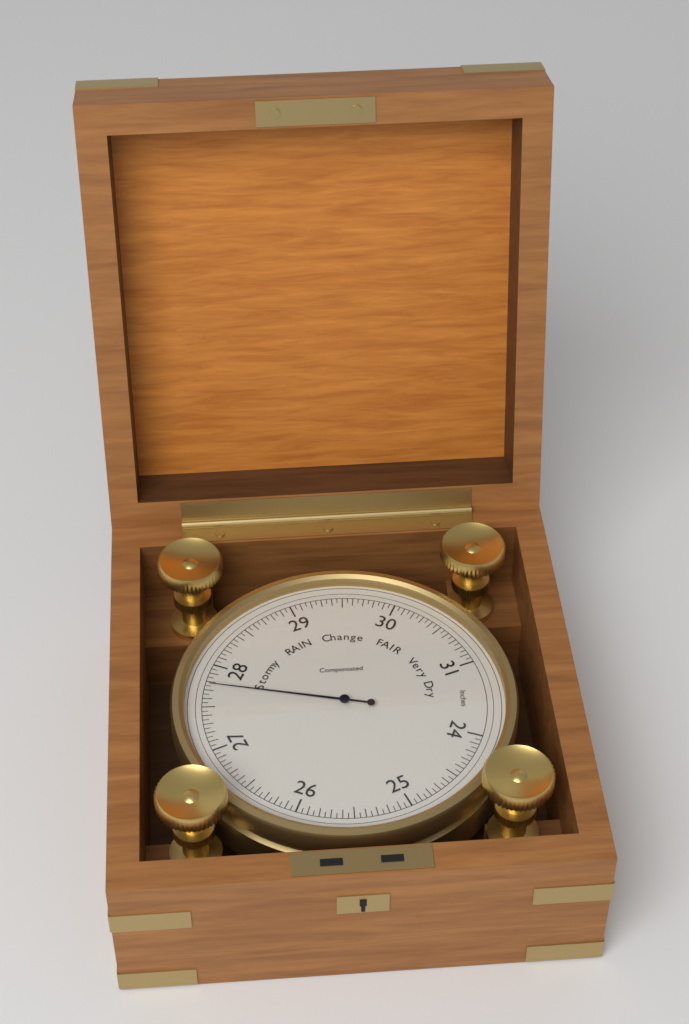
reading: 27.75 inHg
